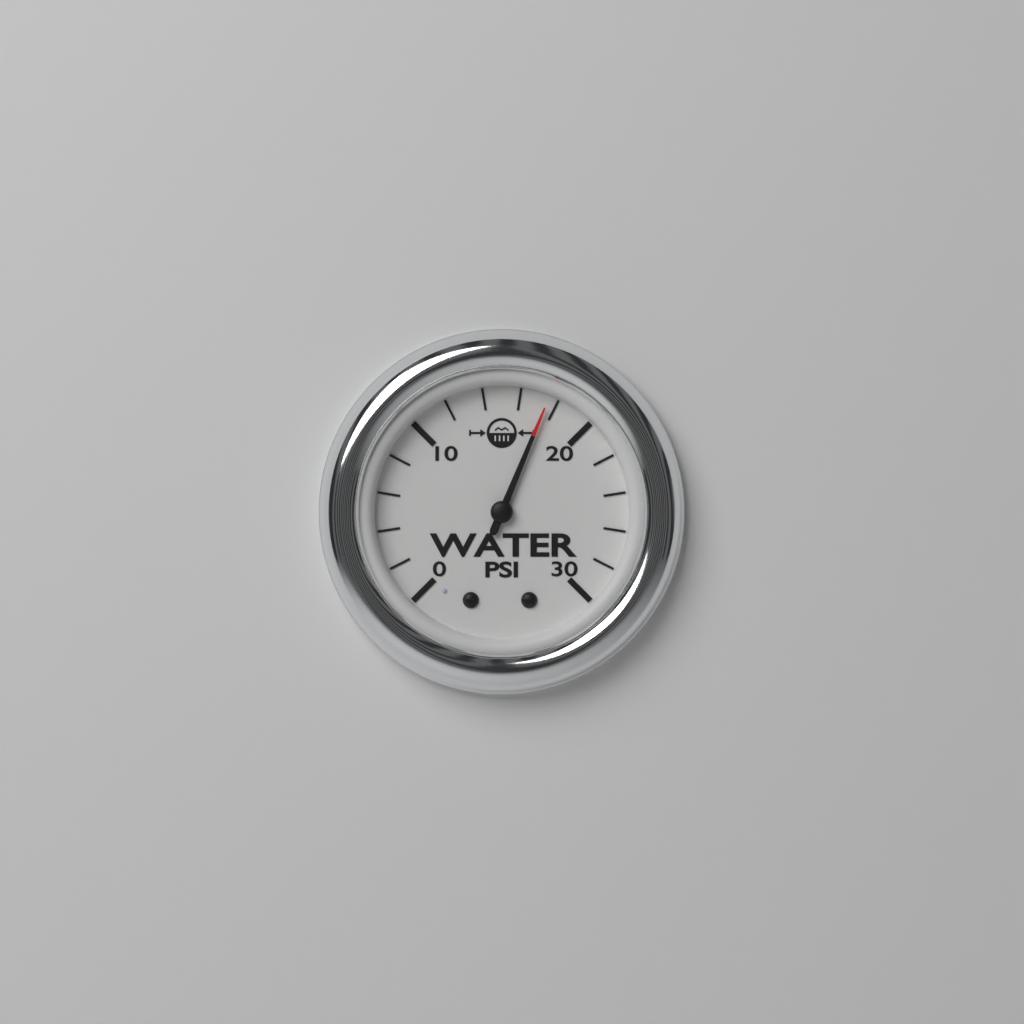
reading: 17.5 psi
